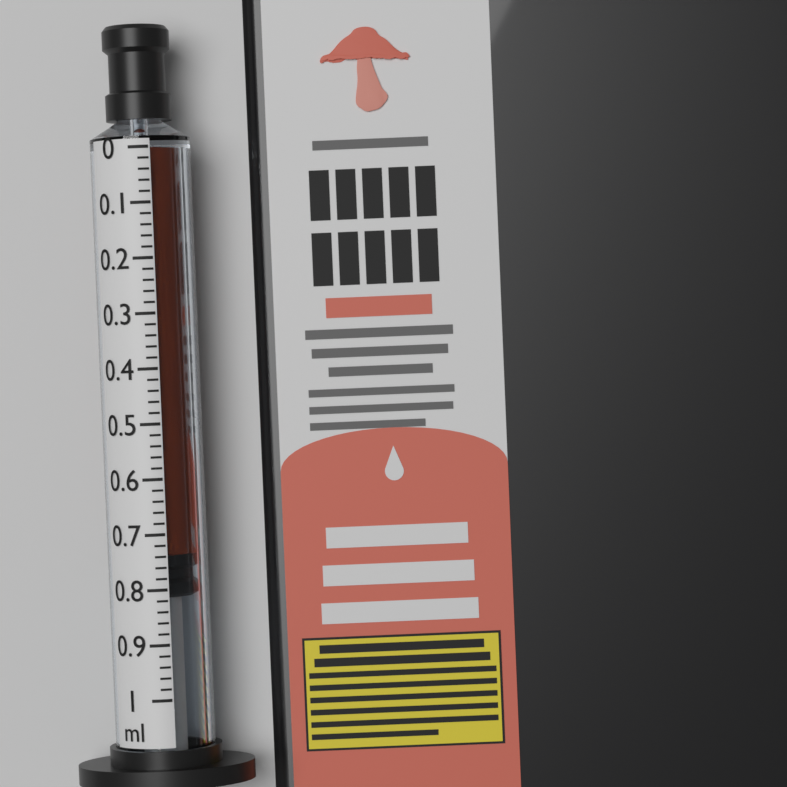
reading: 0.74 ml
